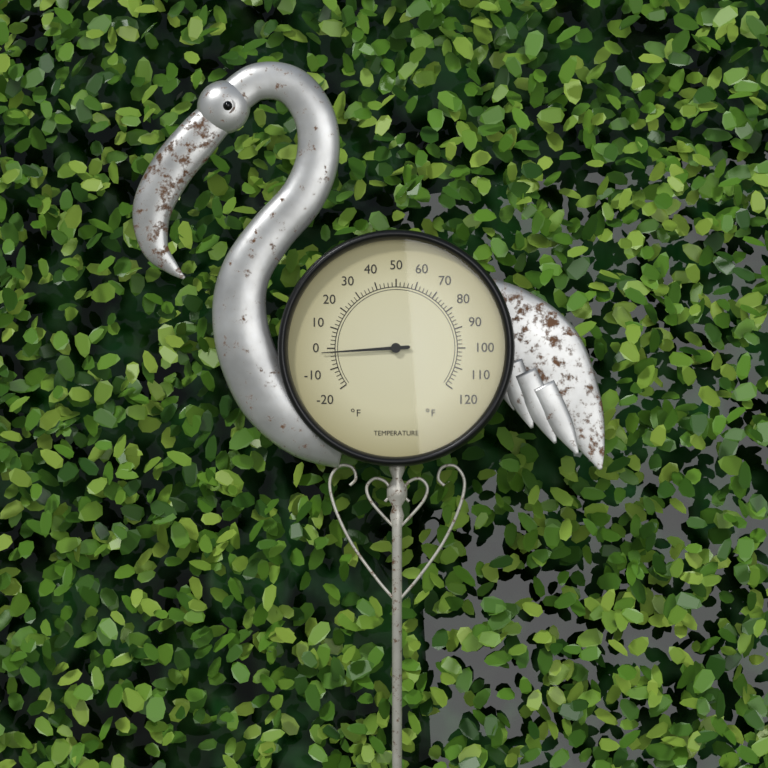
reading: -2 °F
